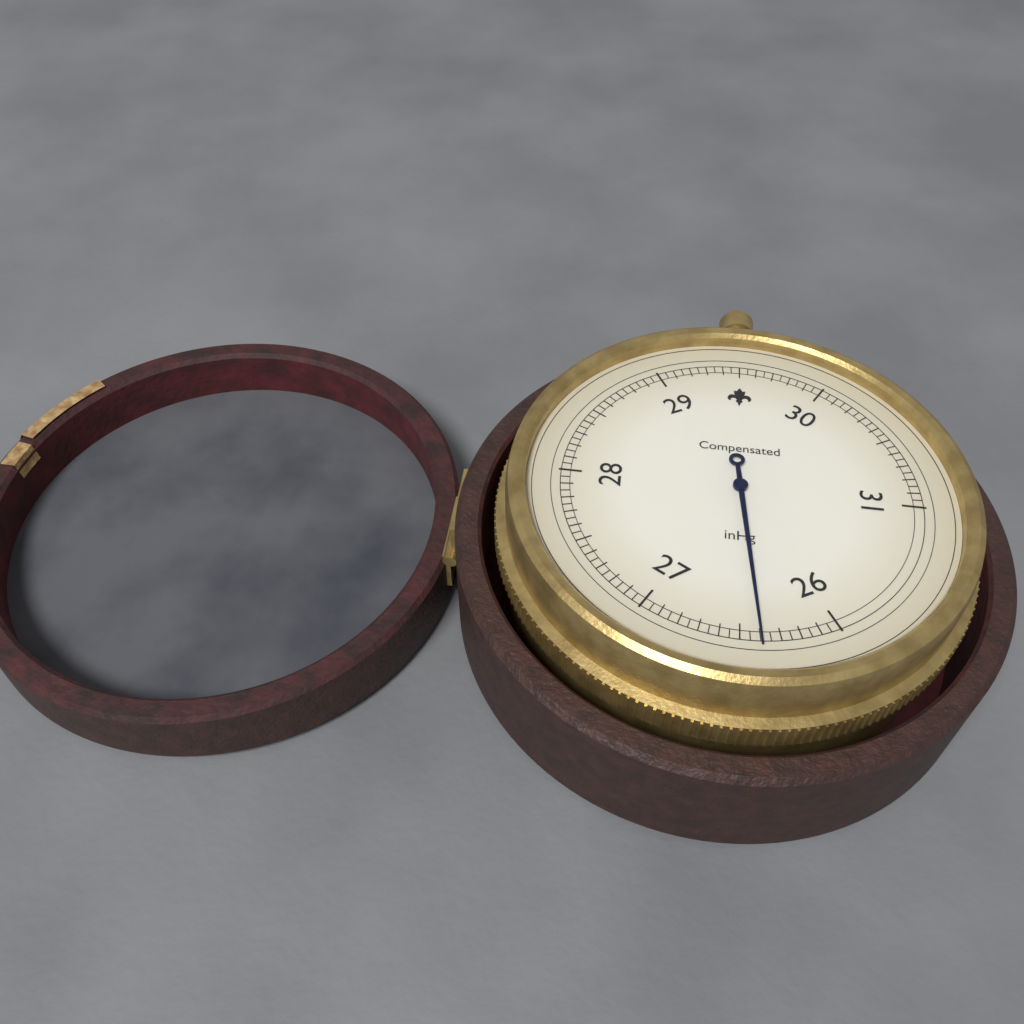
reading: 26.40 inHg
